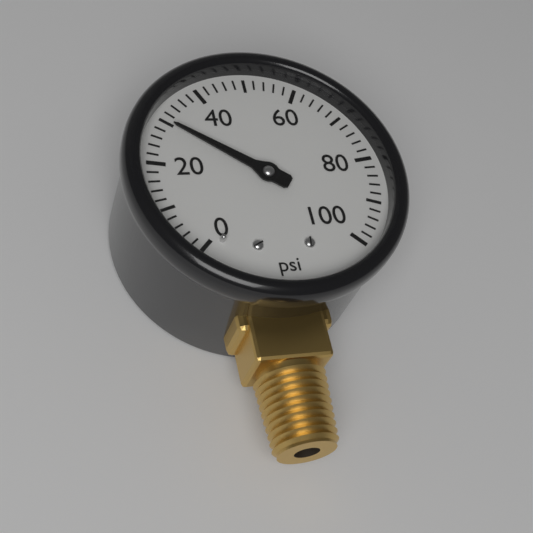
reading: 30 psi
